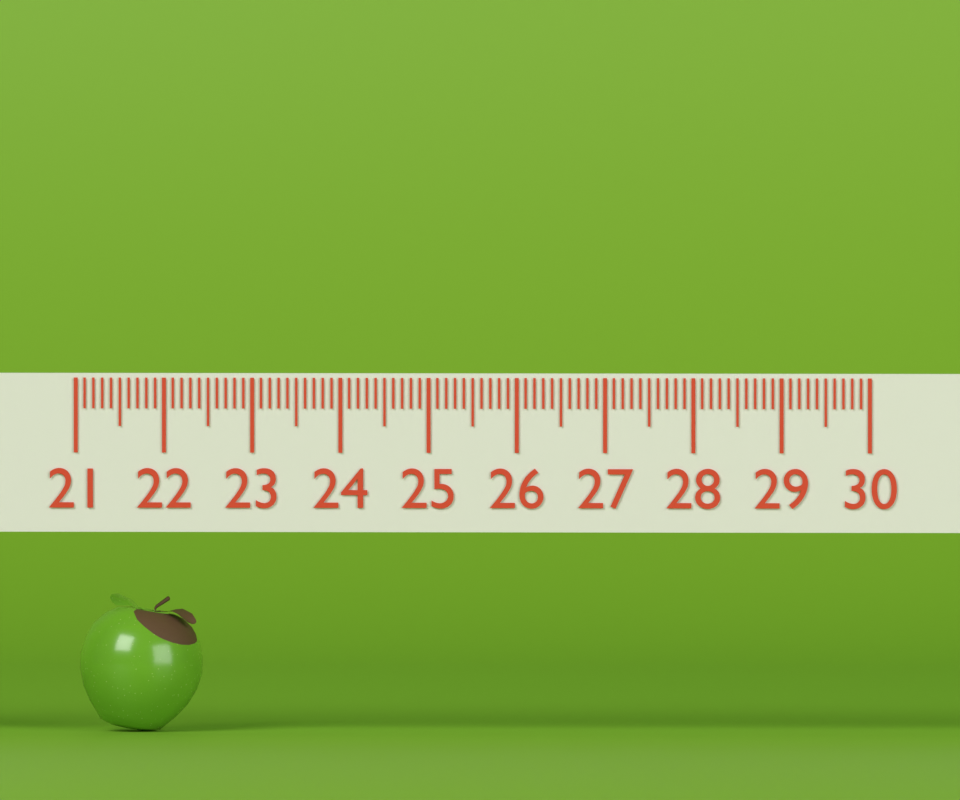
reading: 22.4 (no unit)
